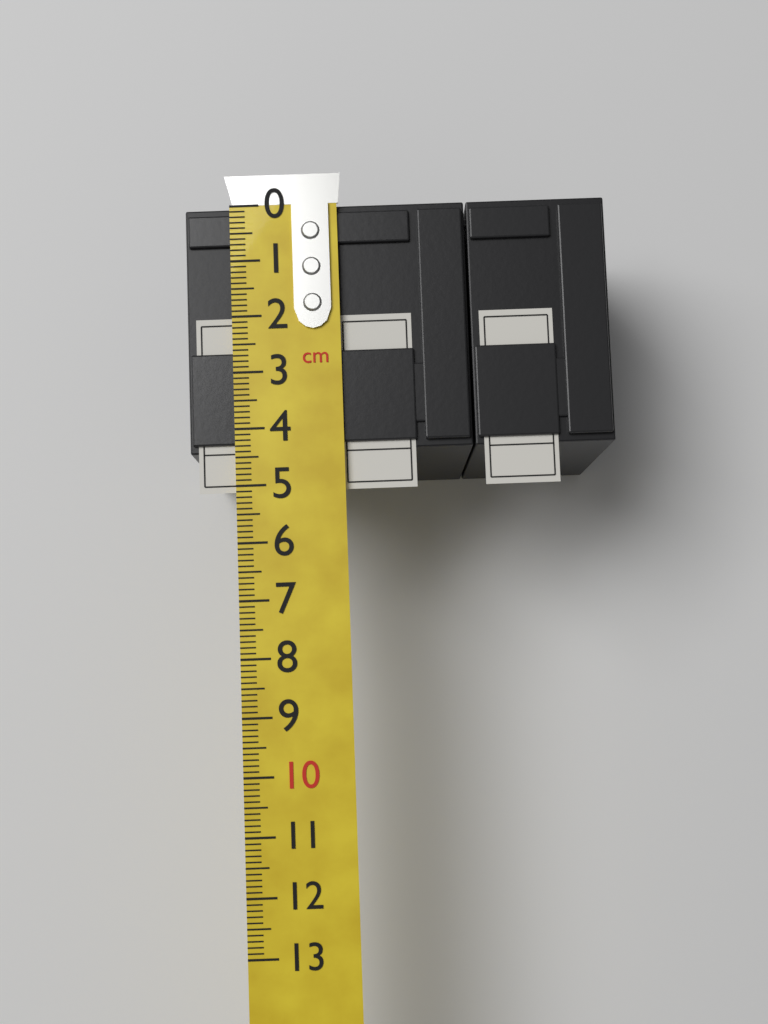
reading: 4.4 cm
